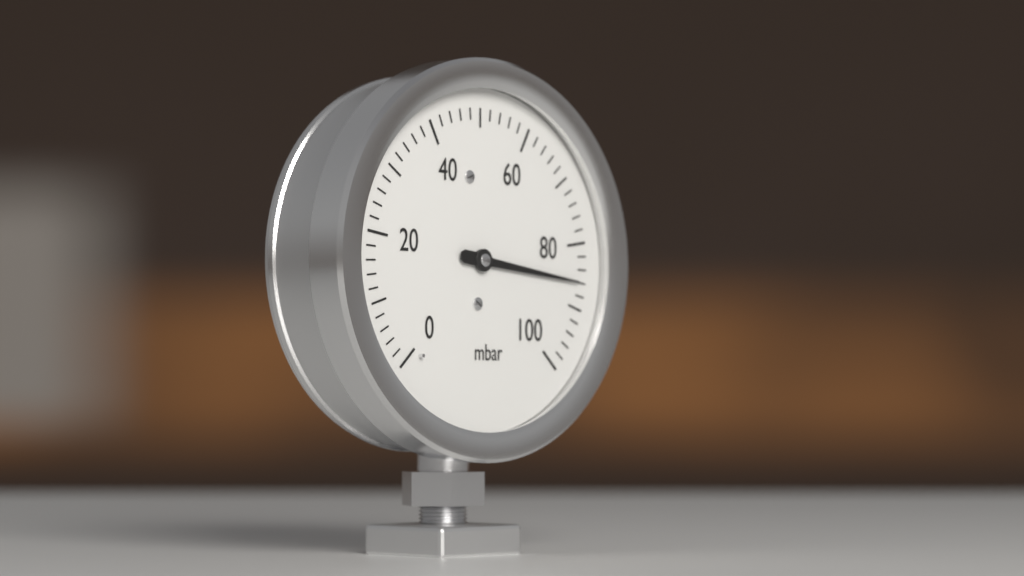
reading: 86 mbar
